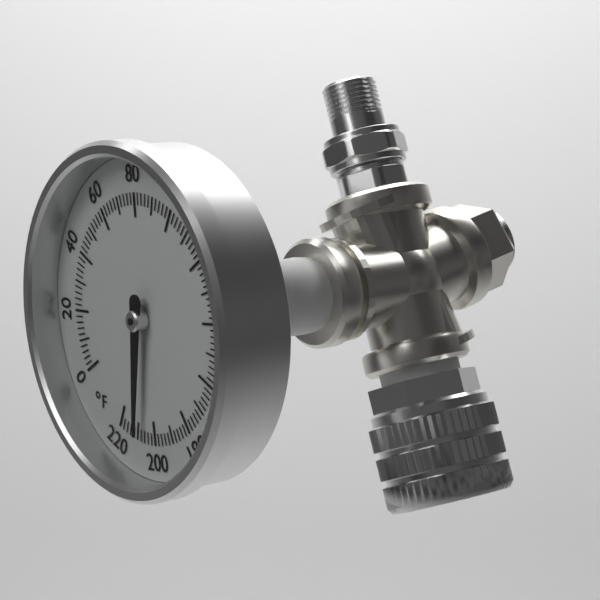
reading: 208 °F
